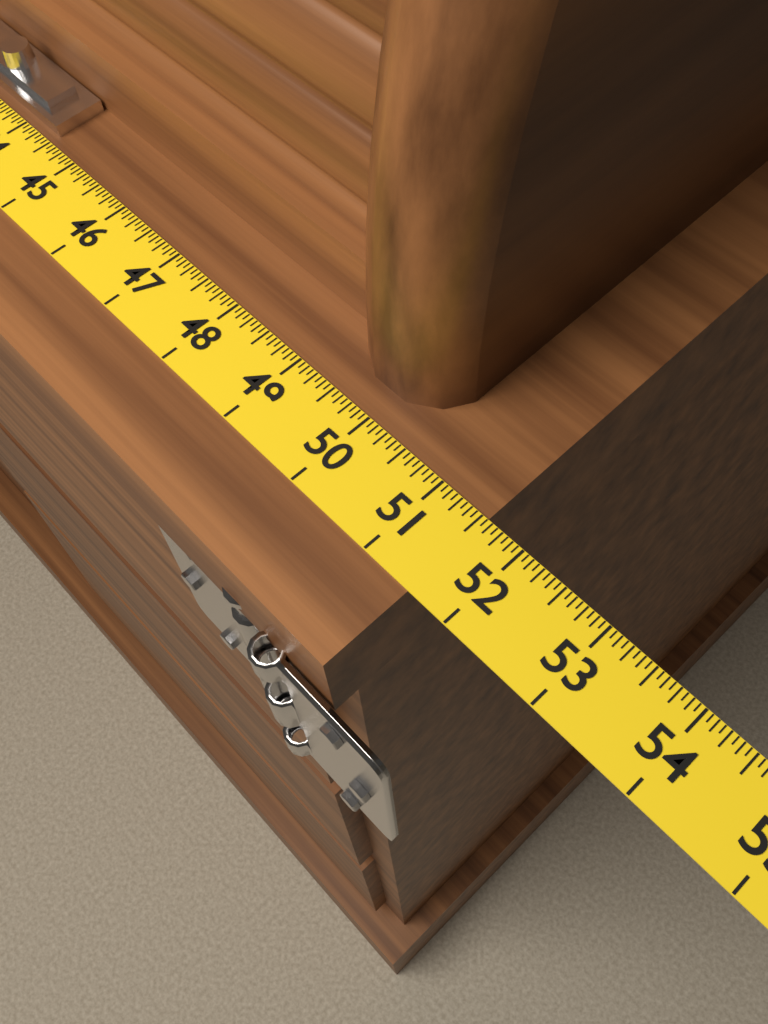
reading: 51.5625 (no unit)
